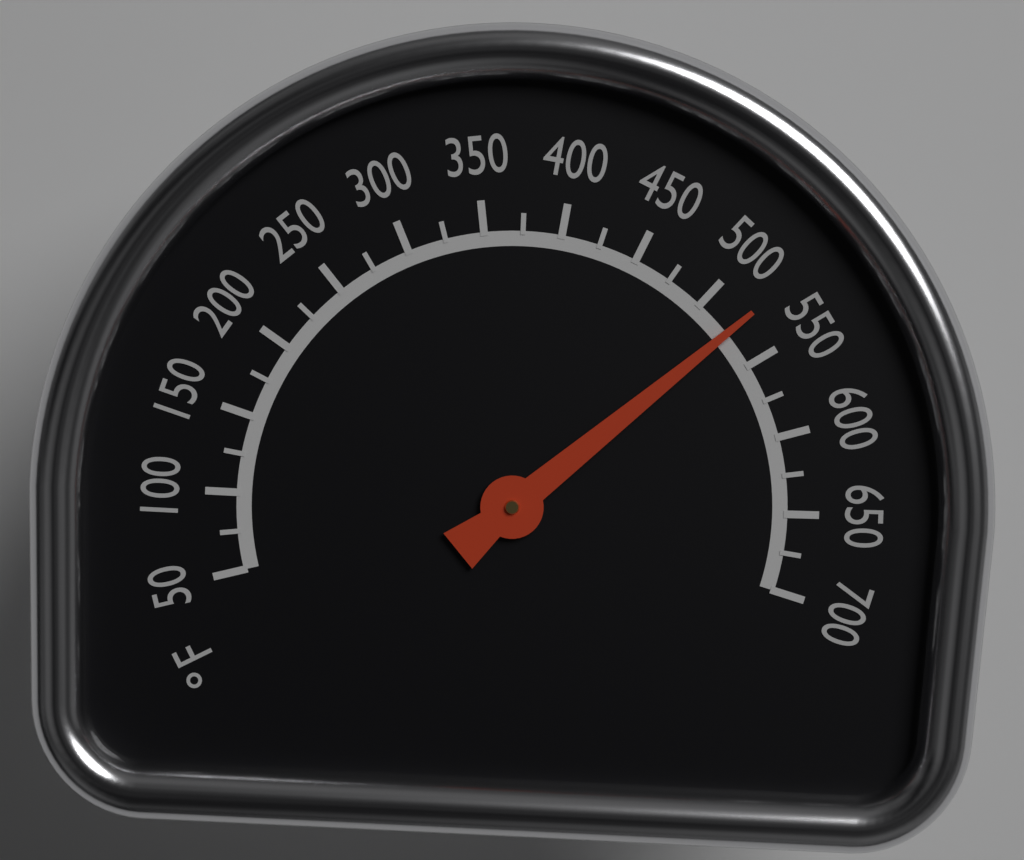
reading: 525 °F
